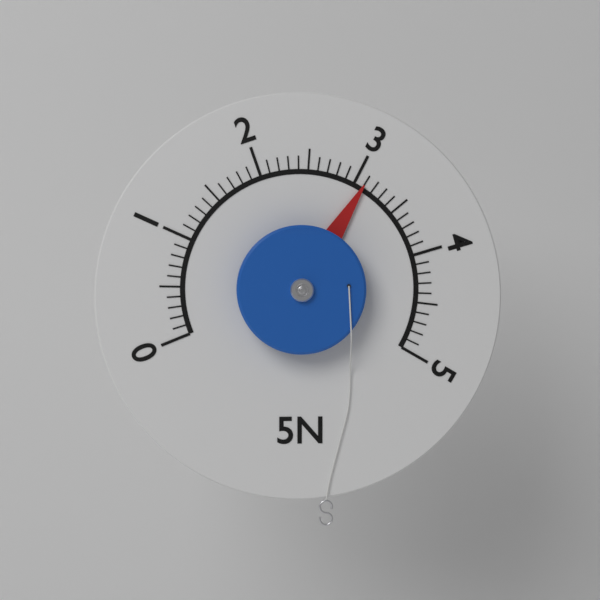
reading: 3.1 N
